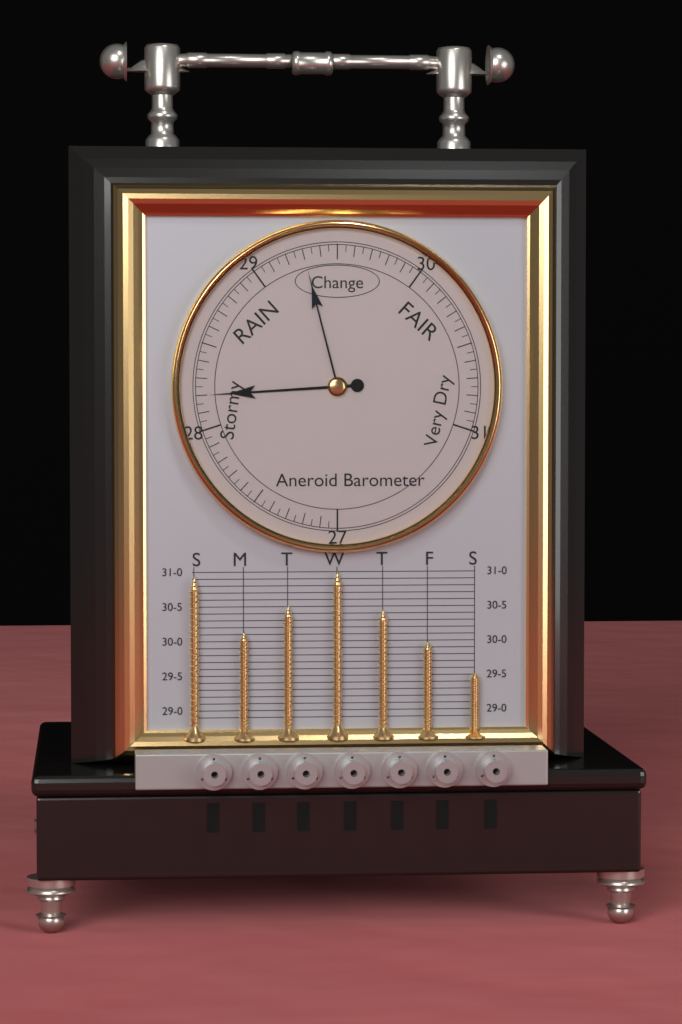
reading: 28.20 (no unit)
